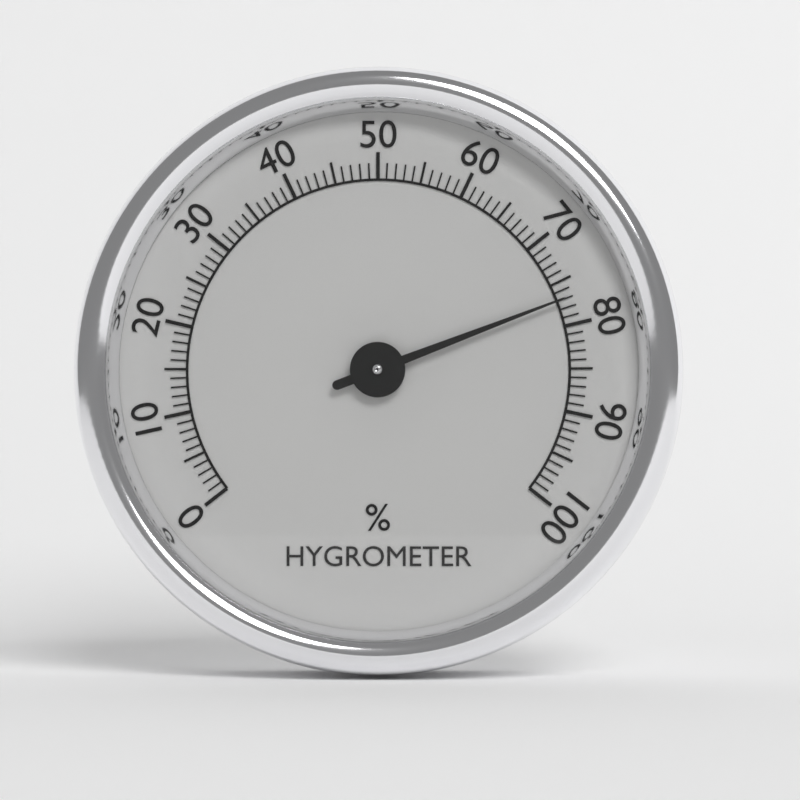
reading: 77 %
